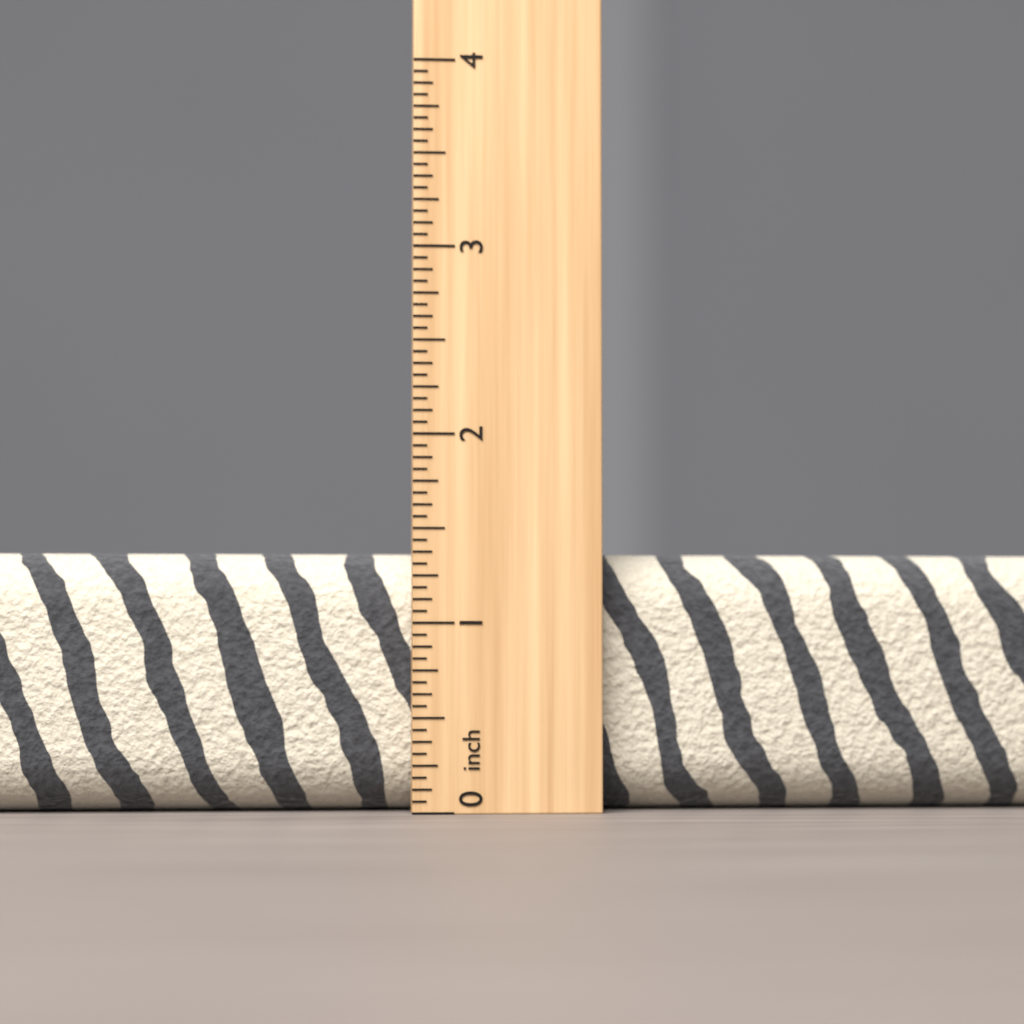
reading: 1.3750 inch
